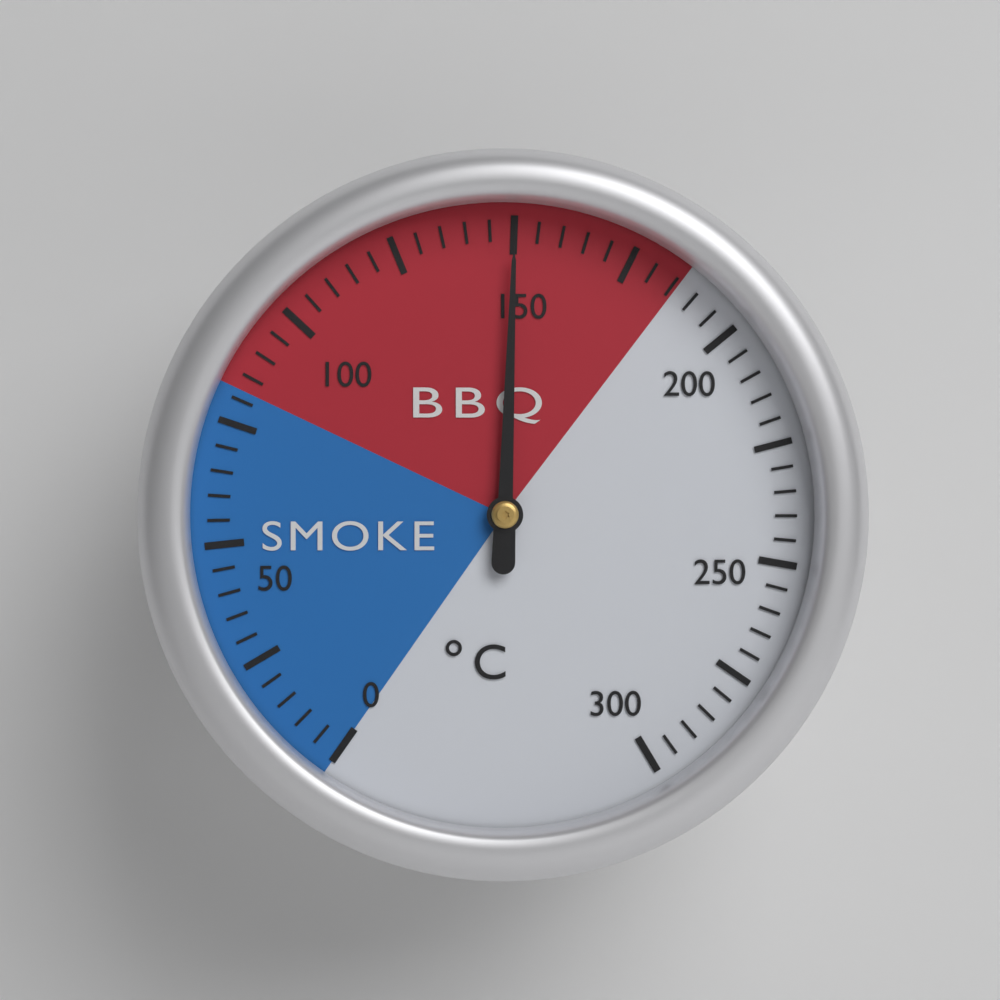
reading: 150 °C
